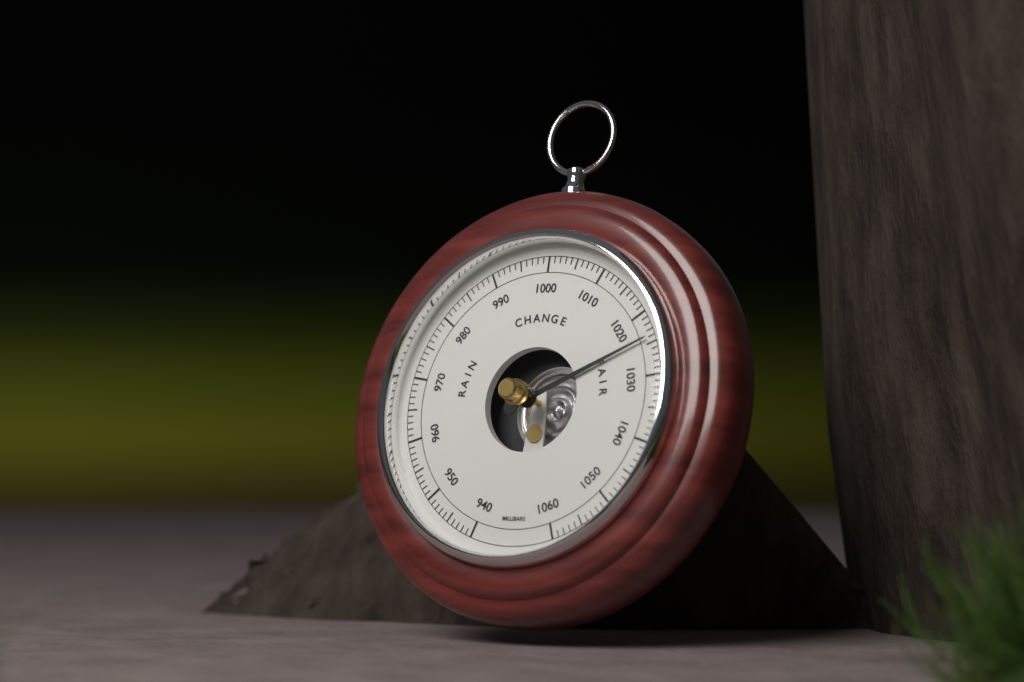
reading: 1024 mbar
